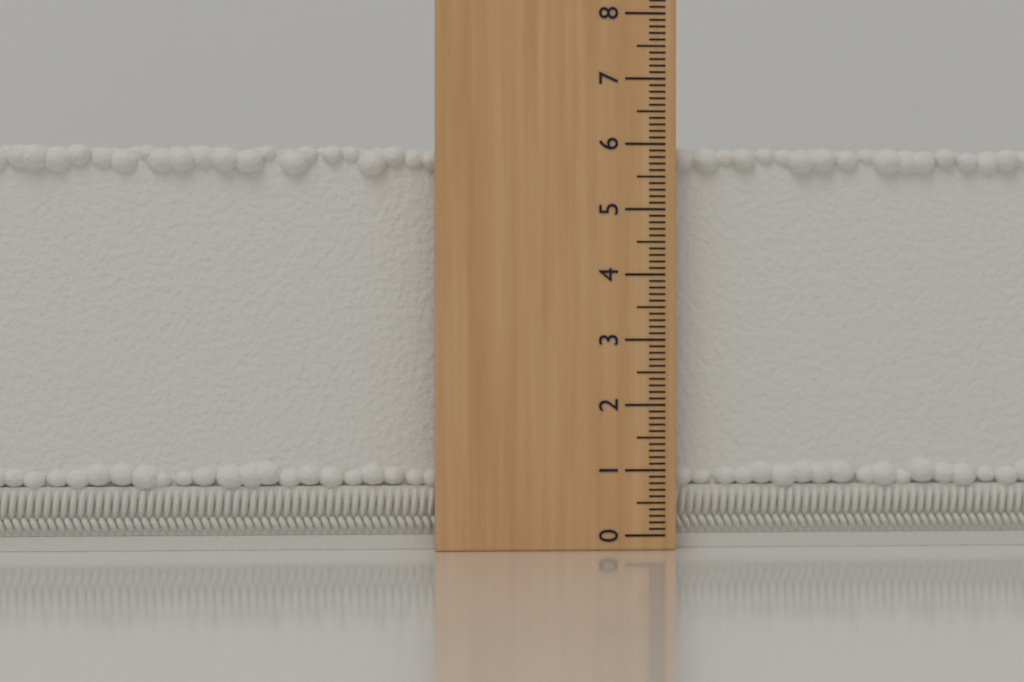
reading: 6.0 (no unit)
